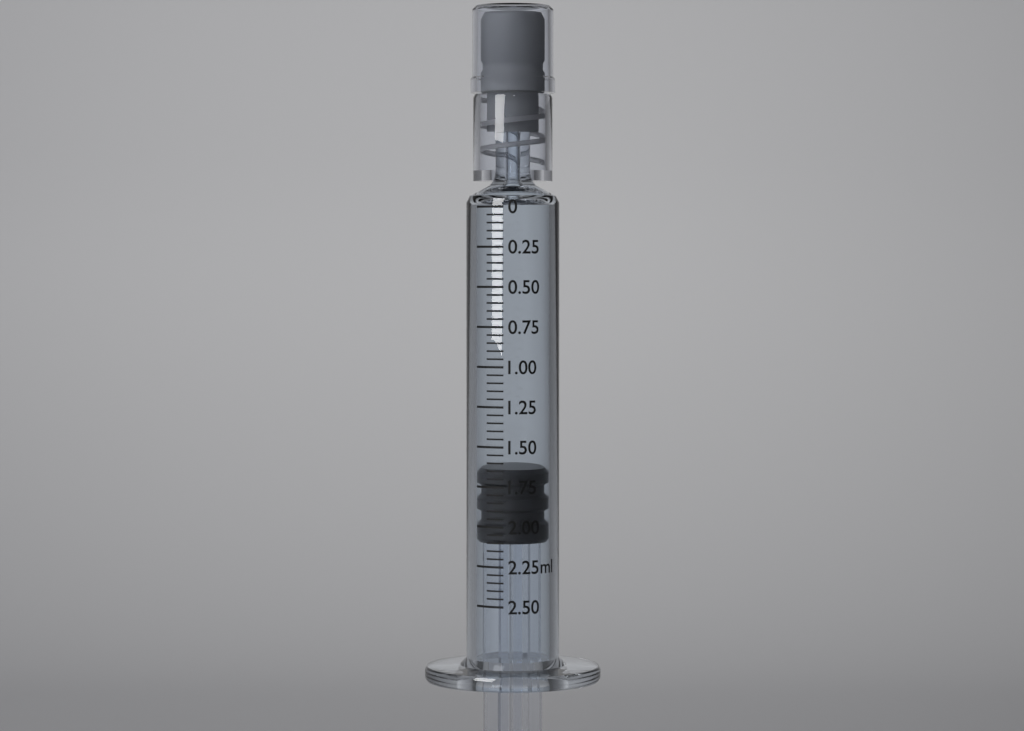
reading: 1.65 ml
